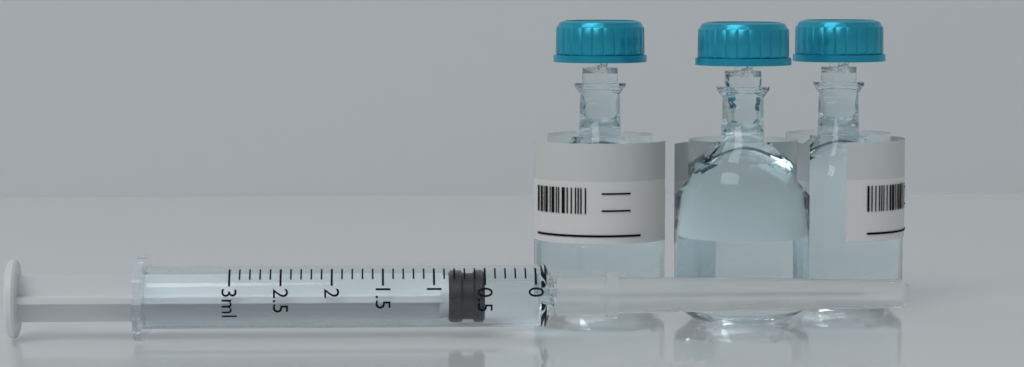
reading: 0.5 ml
